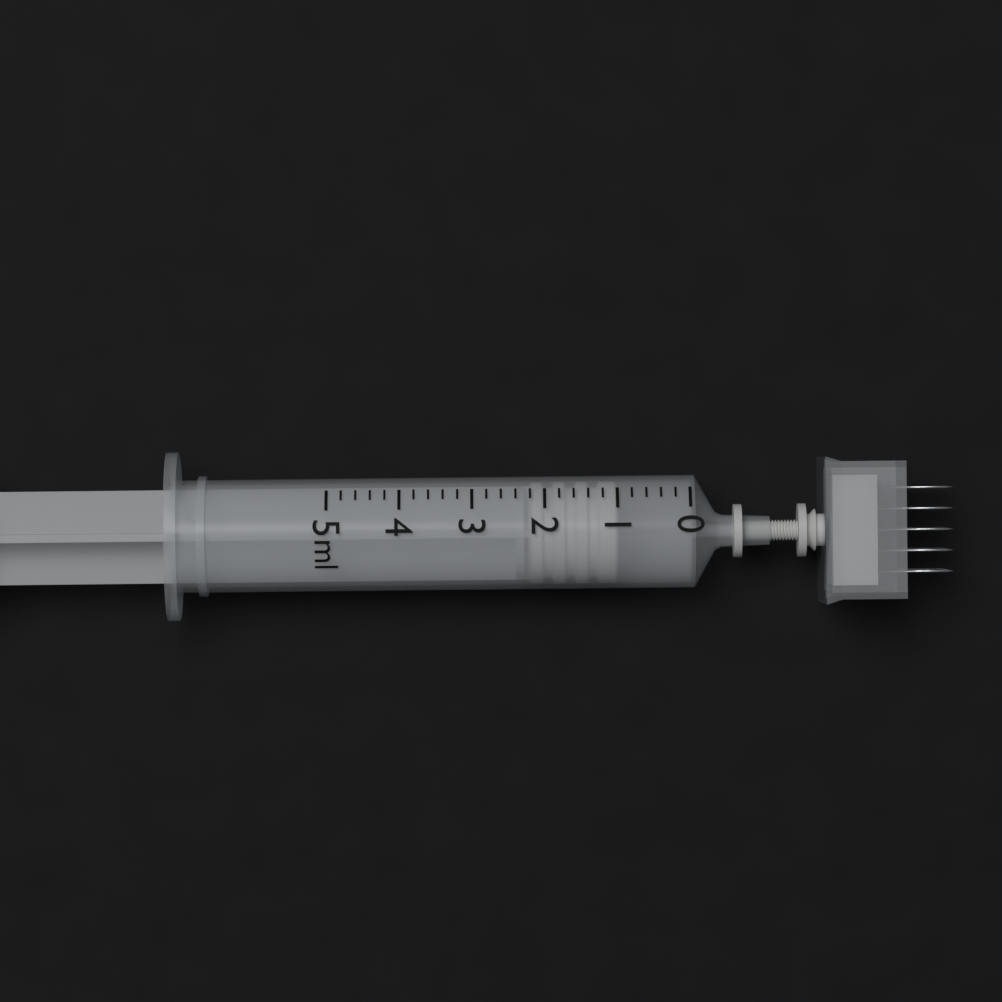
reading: 1.0 ml
